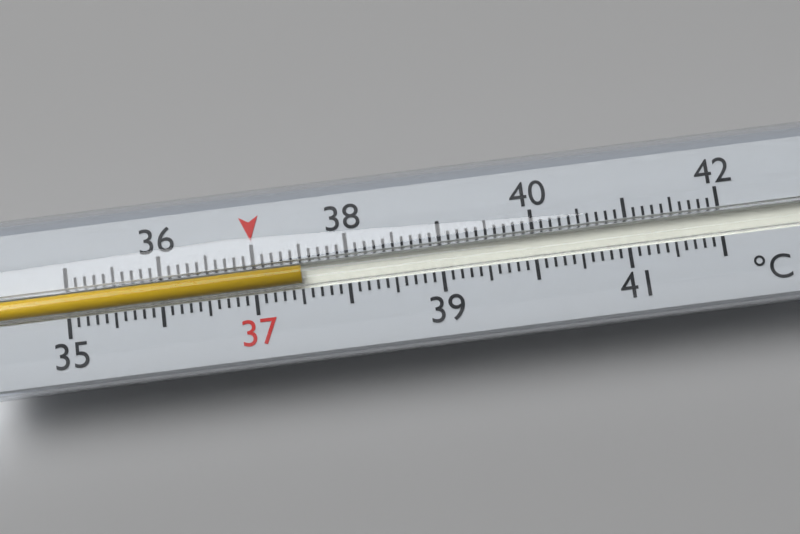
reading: 37.5 °C
